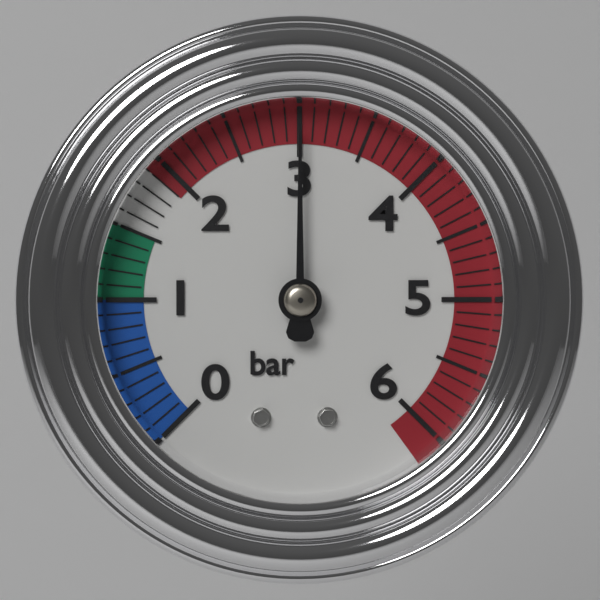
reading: 3.0 bar
